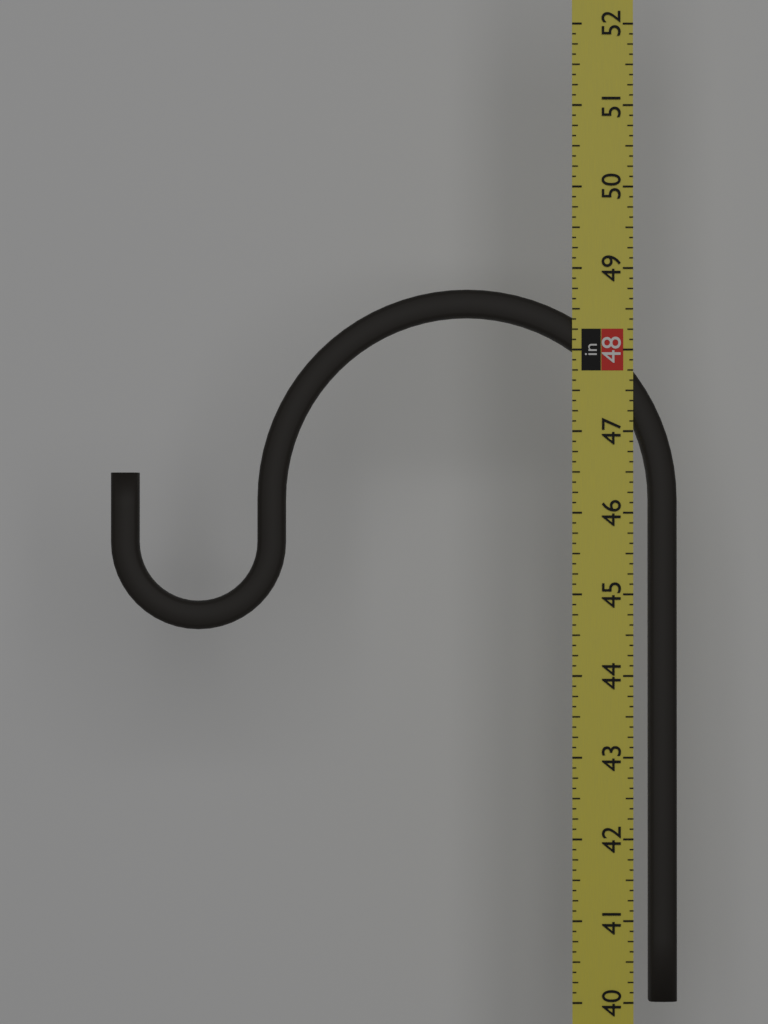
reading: 48.750 in
